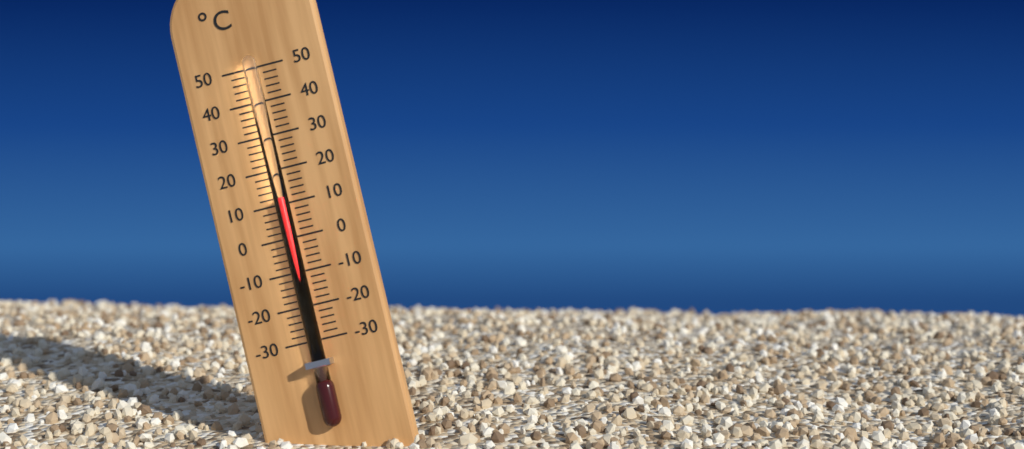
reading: 12 °C
